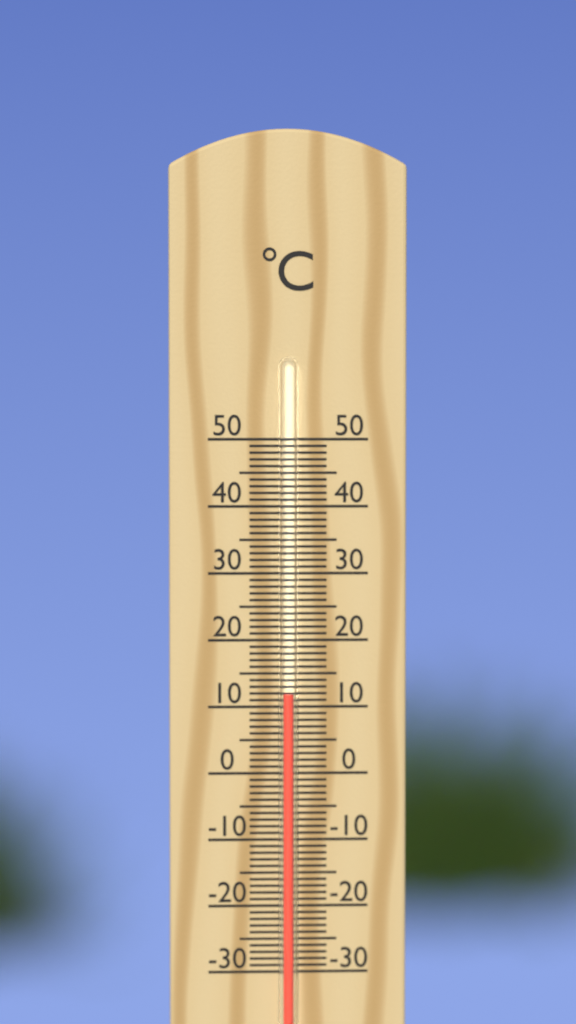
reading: 12 °C
